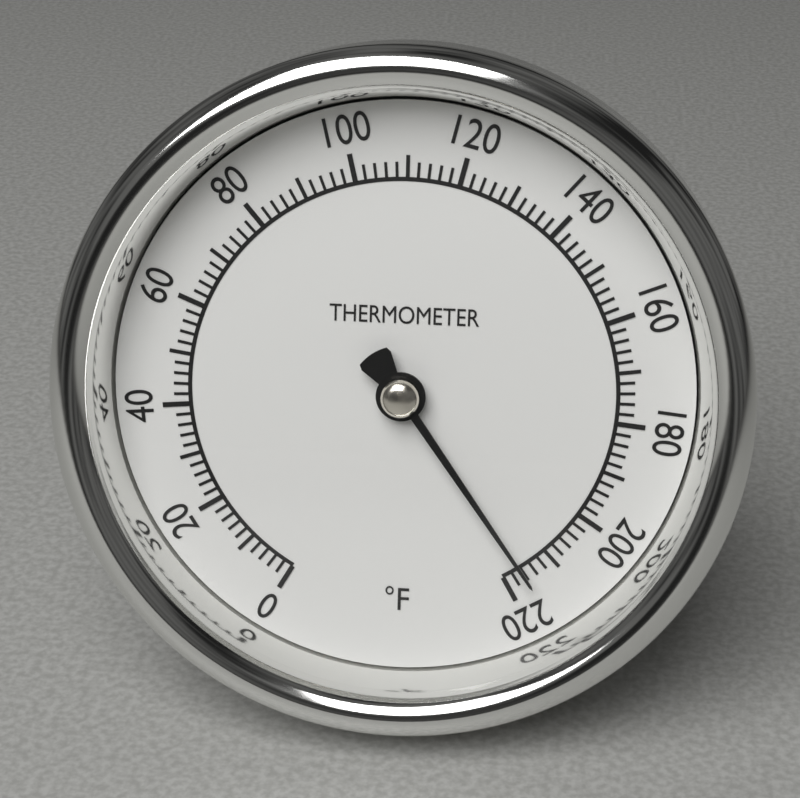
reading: 216 °F
